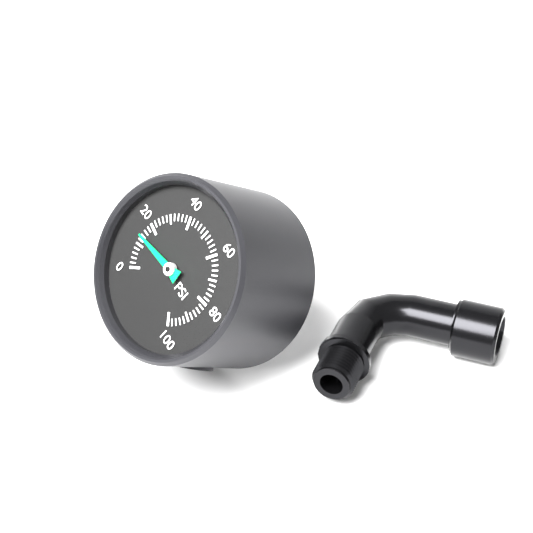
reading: 14 psi
